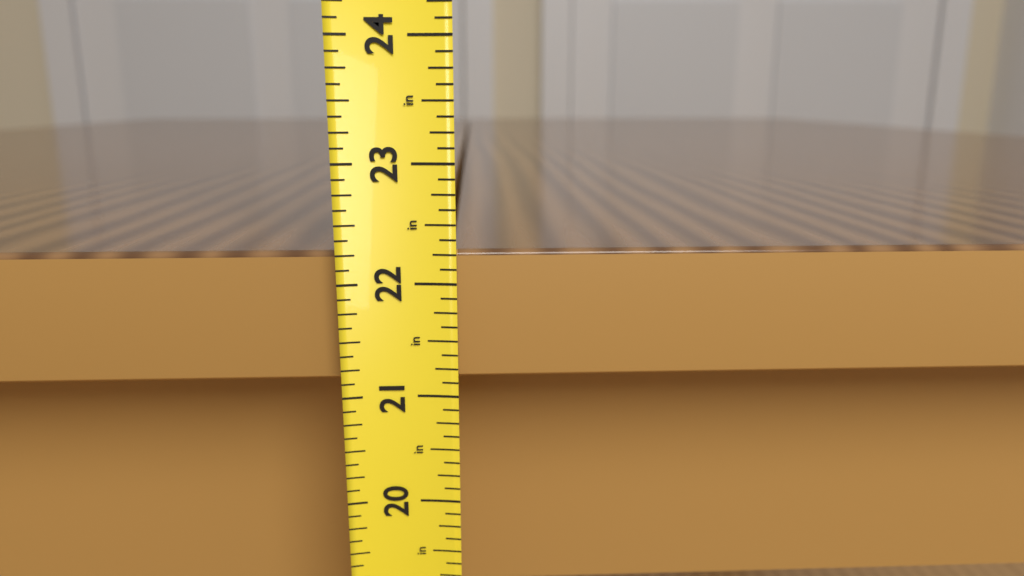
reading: 22.250 in
